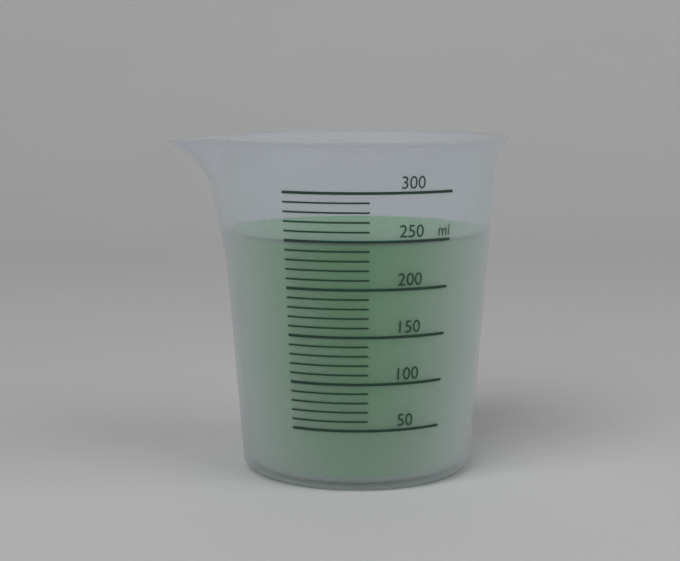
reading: 250 ml
